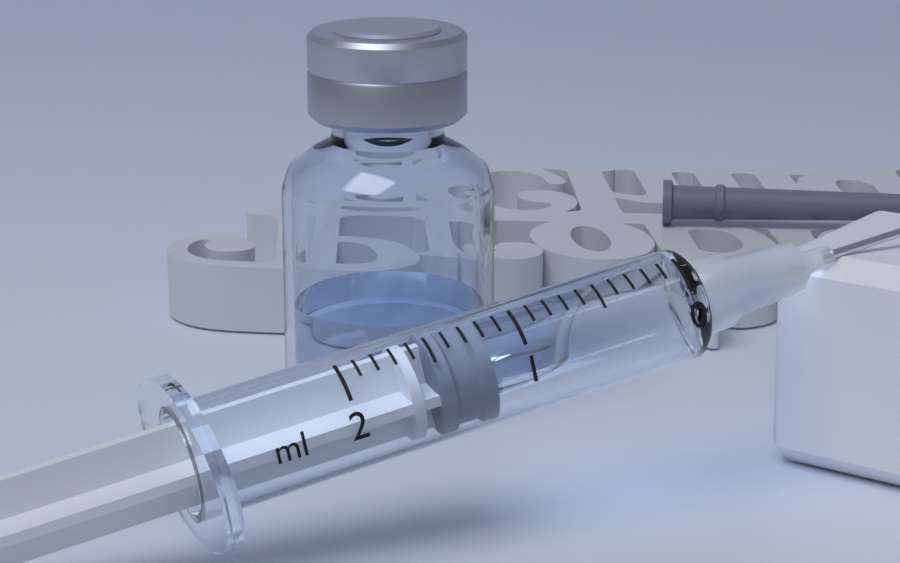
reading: 1.2 ml
